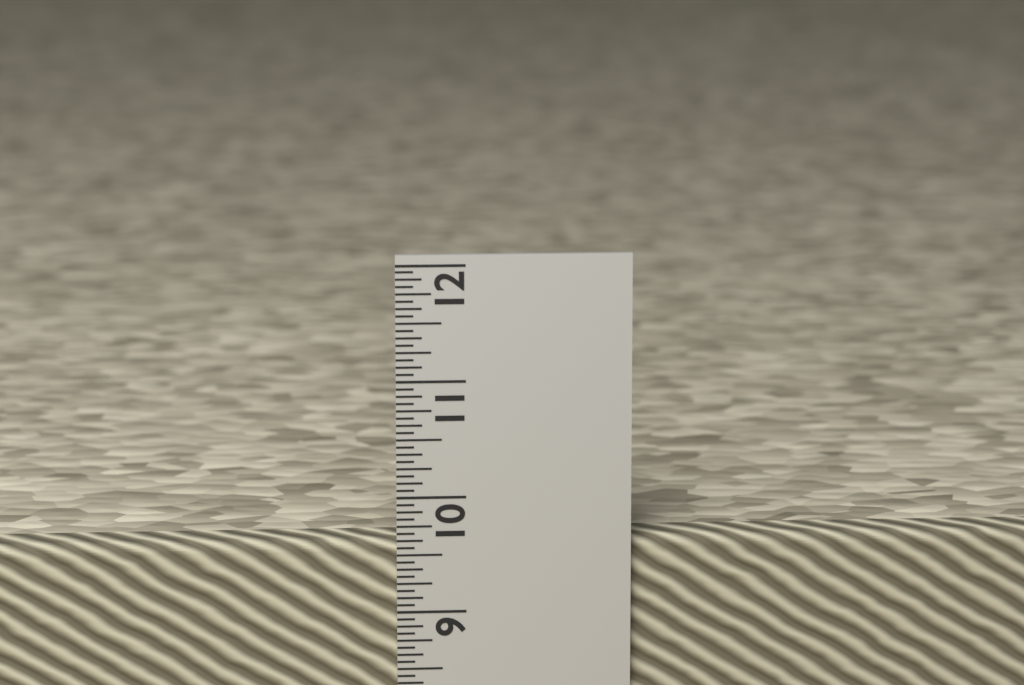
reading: 9.6250 in
